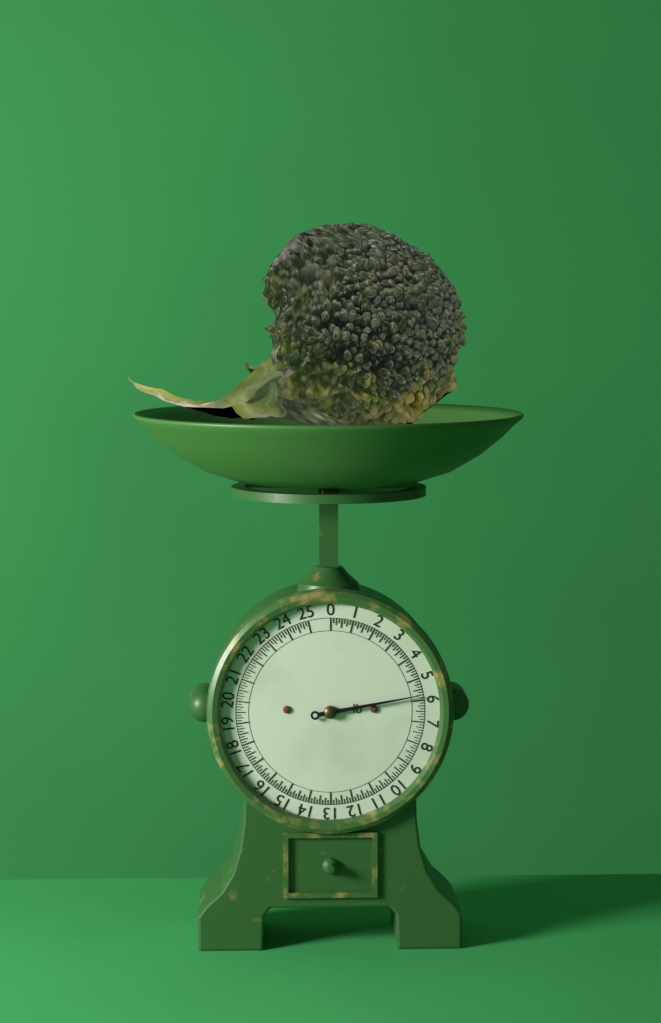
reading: 5.750 lb
